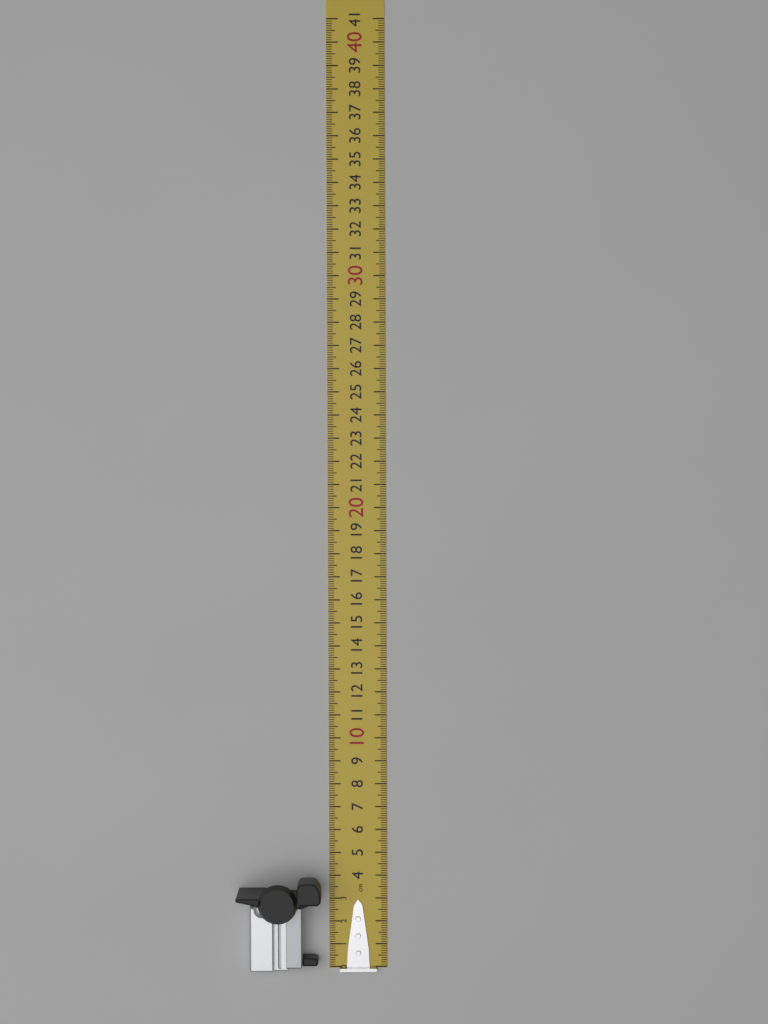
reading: 4.1 cm
